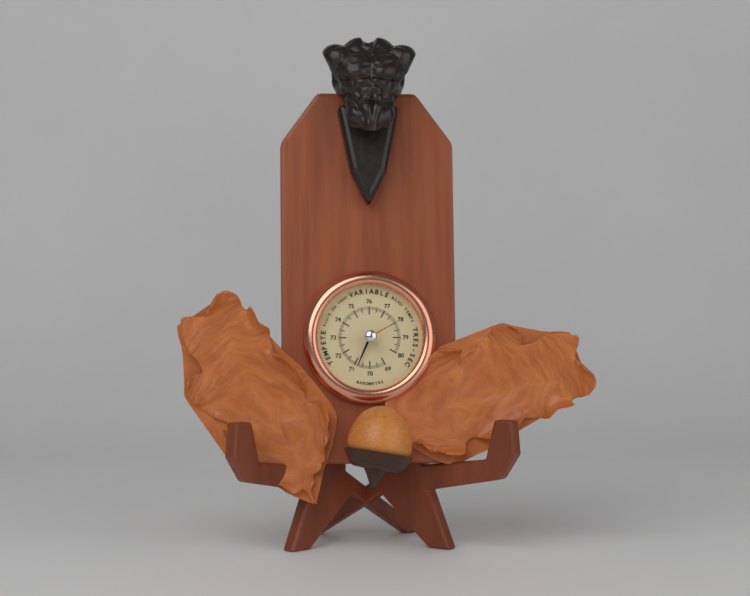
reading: 70.8 (no unit)
